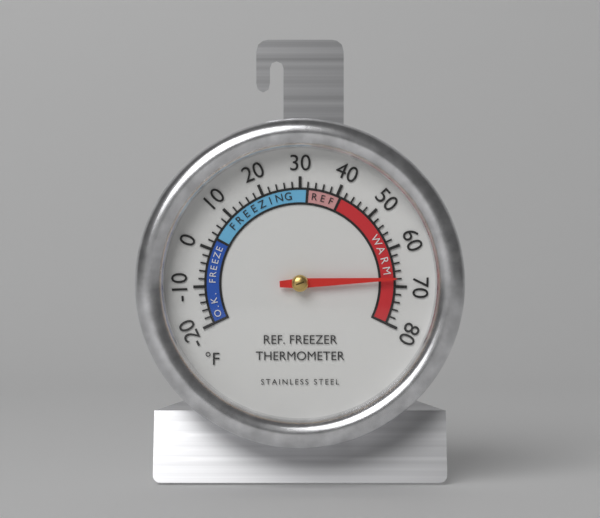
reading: 68 °F
